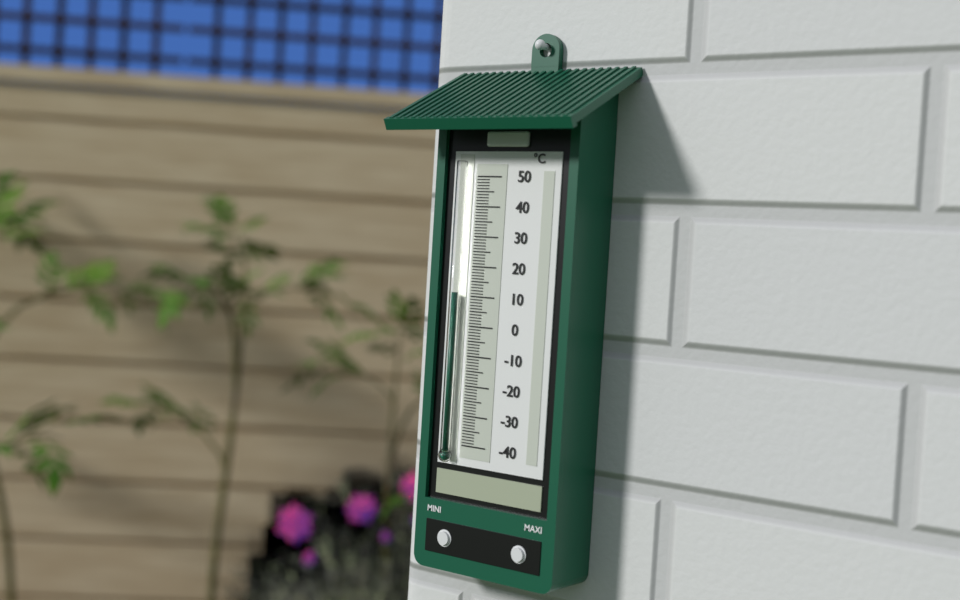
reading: 11 °C
